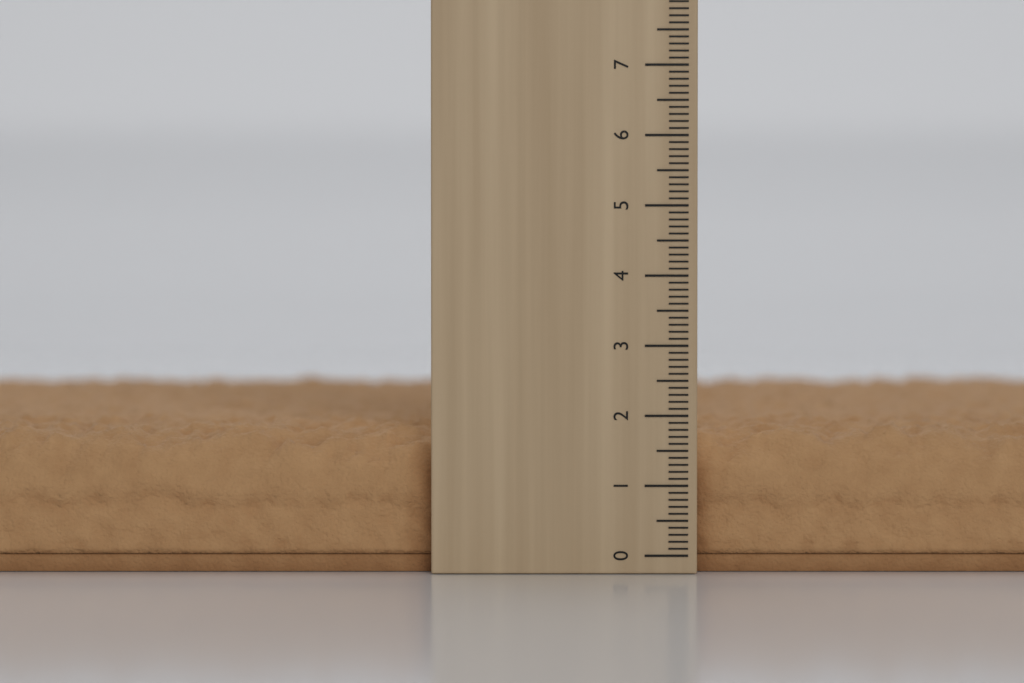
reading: 1.9 cm
